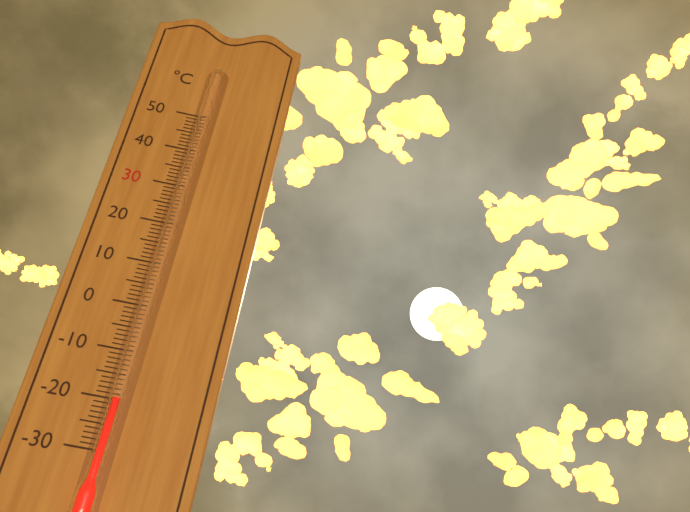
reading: -20 °C
